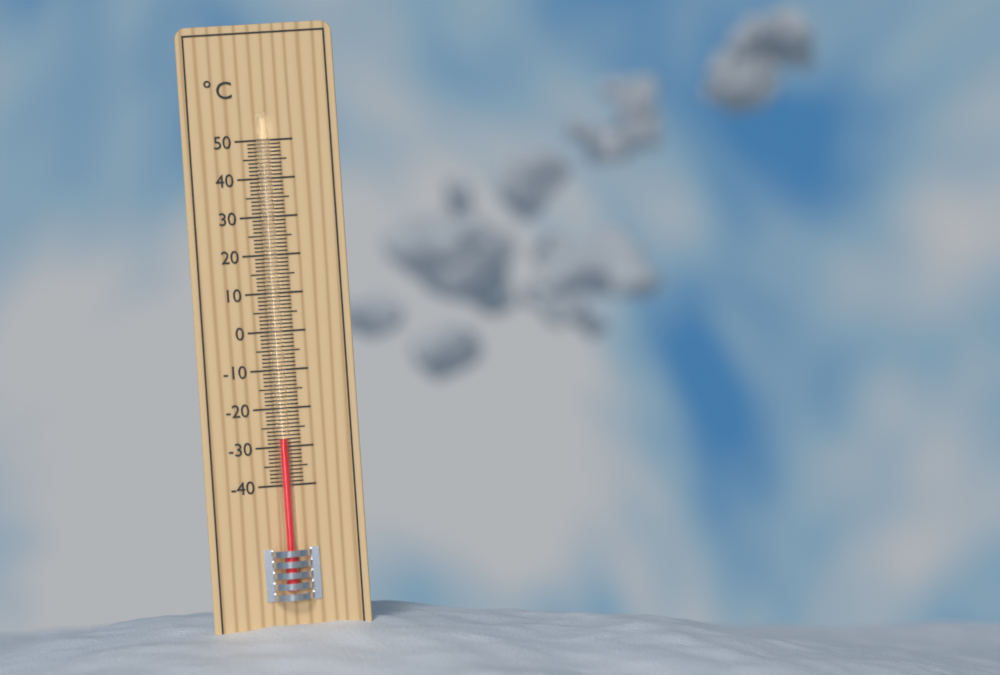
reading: -28 °C
